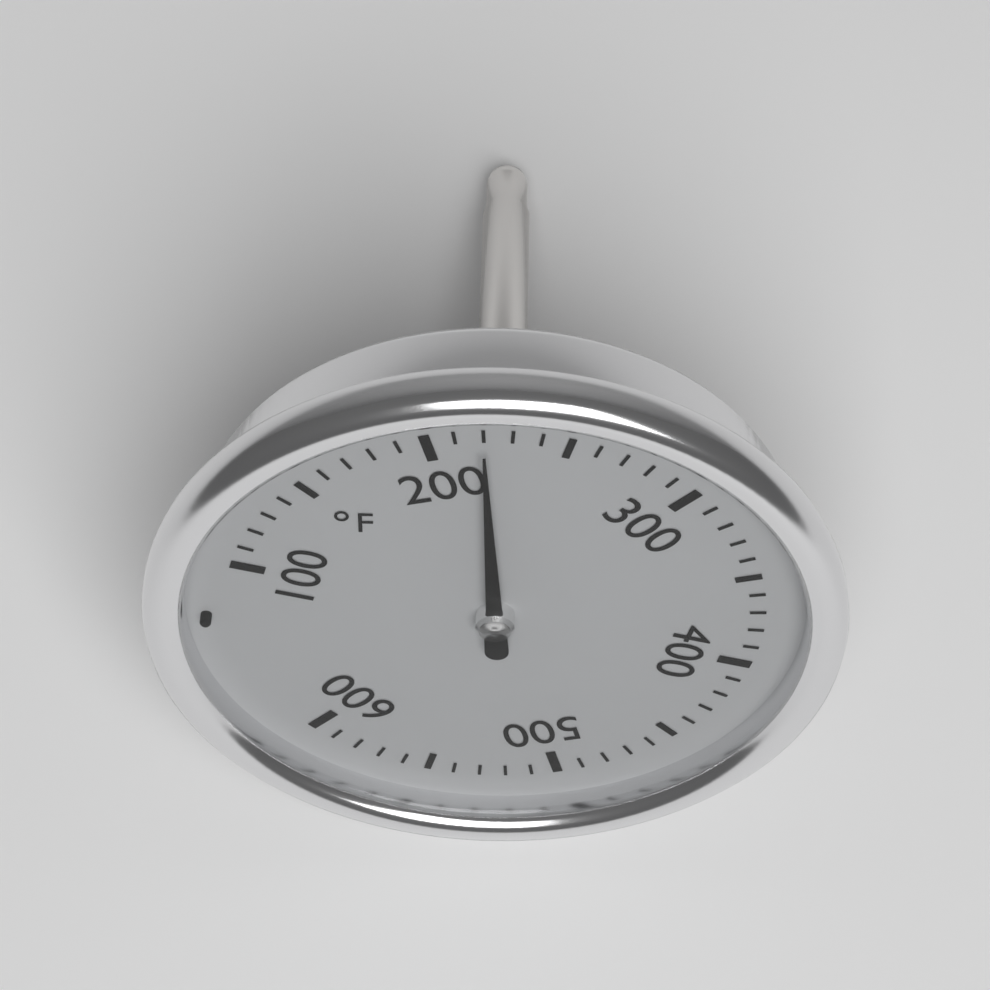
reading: 220 °F
